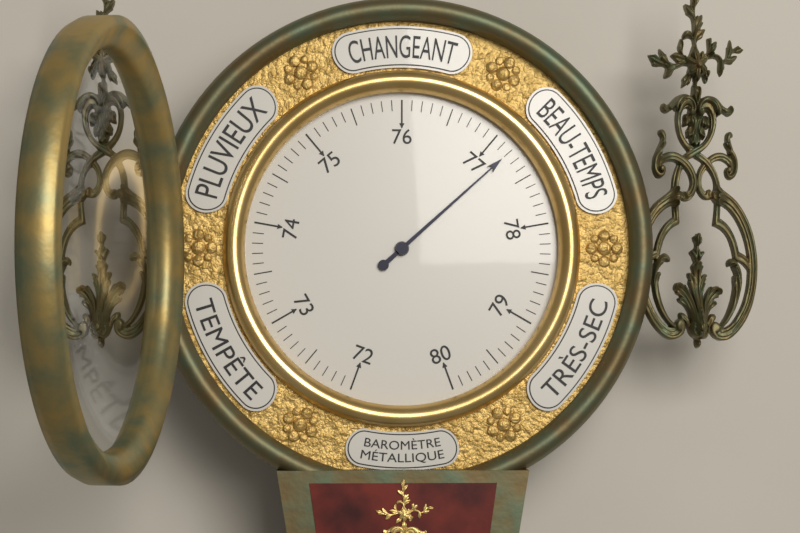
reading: 77.2 (no unit)
